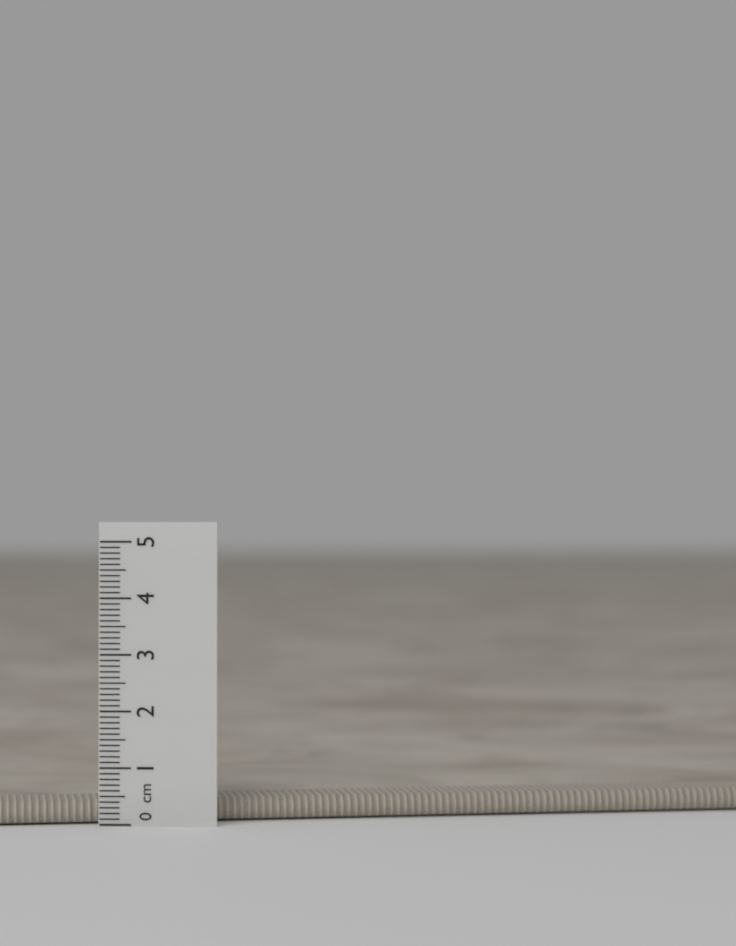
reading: 0.4 cm
